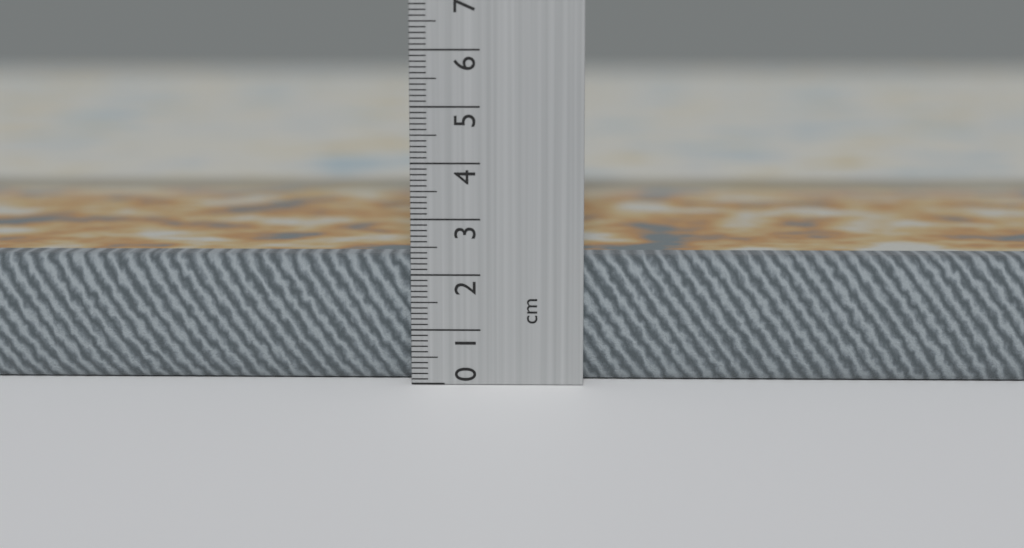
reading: 2.3 cm
